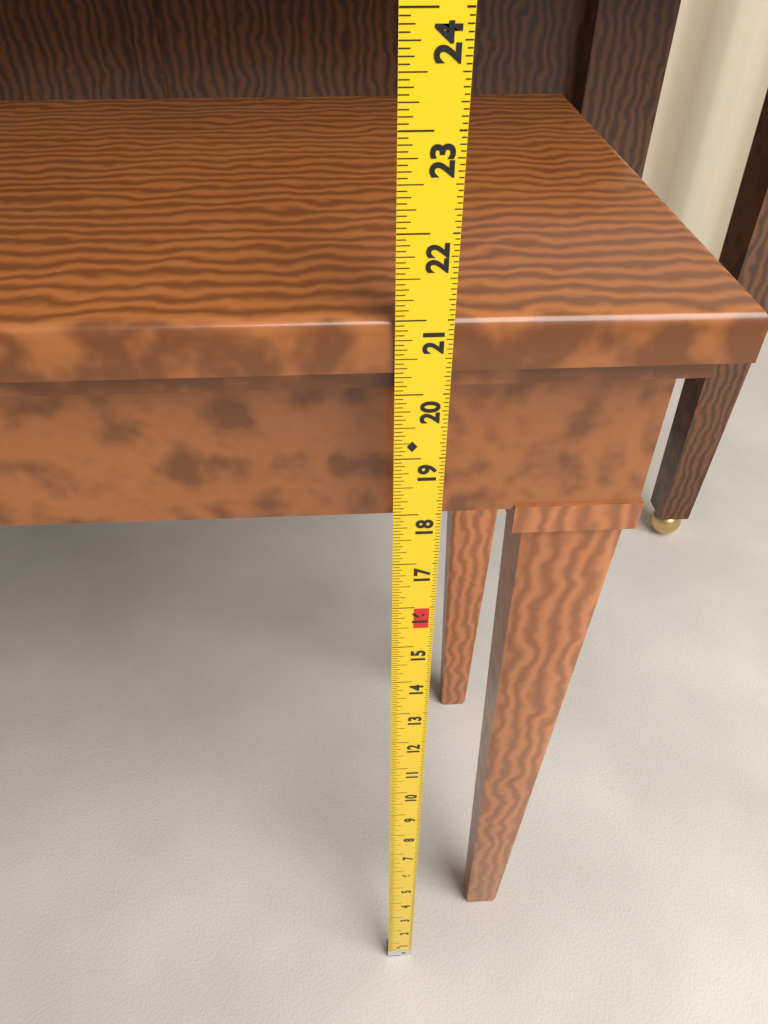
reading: 21.0000 in
